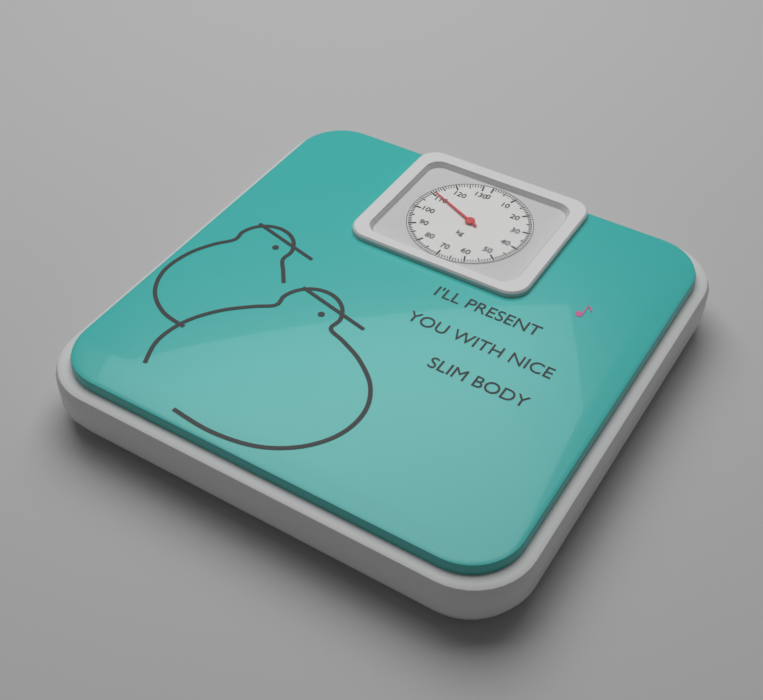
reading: 111 kg
